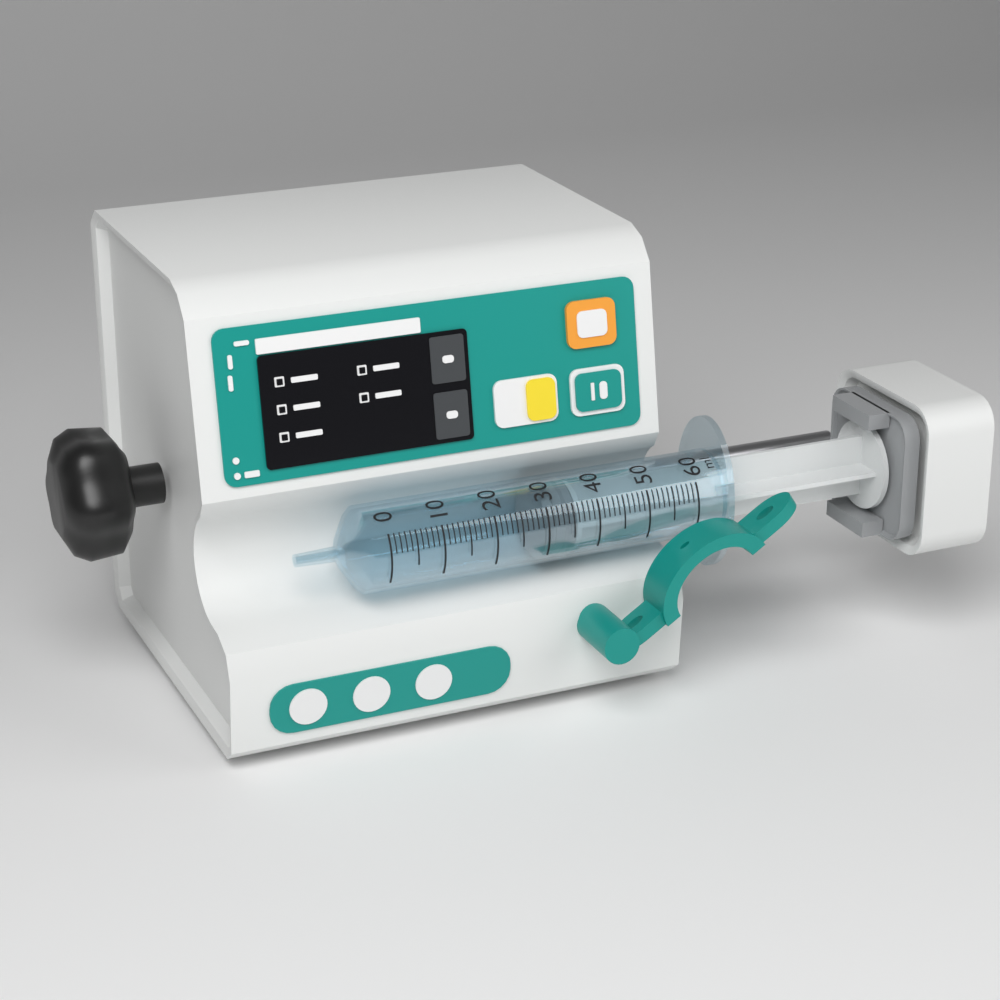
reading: 30 ml
